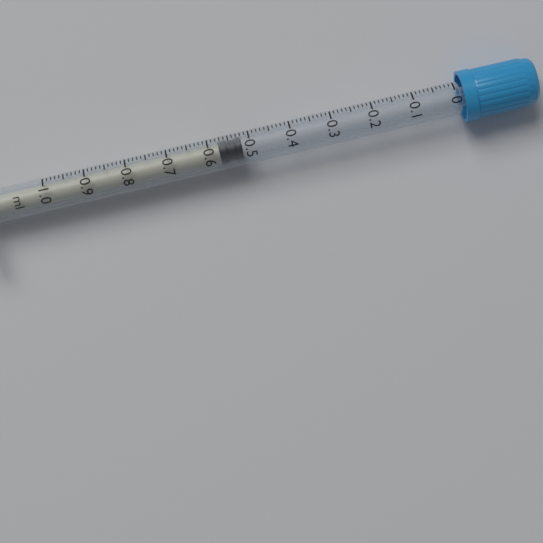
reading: 0.52 ml
